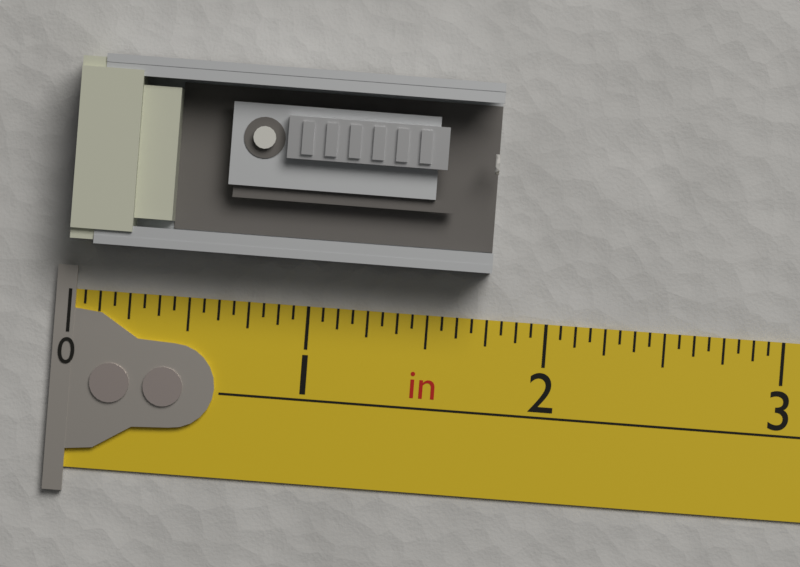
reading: 1.7500 in
